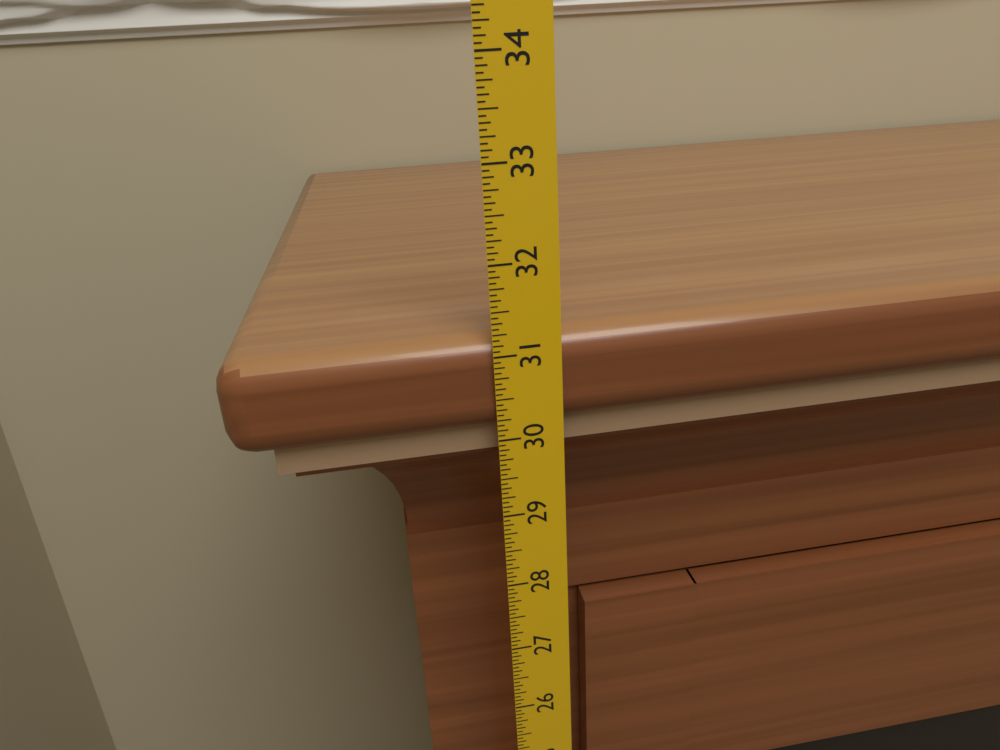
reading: 31.1875 in
